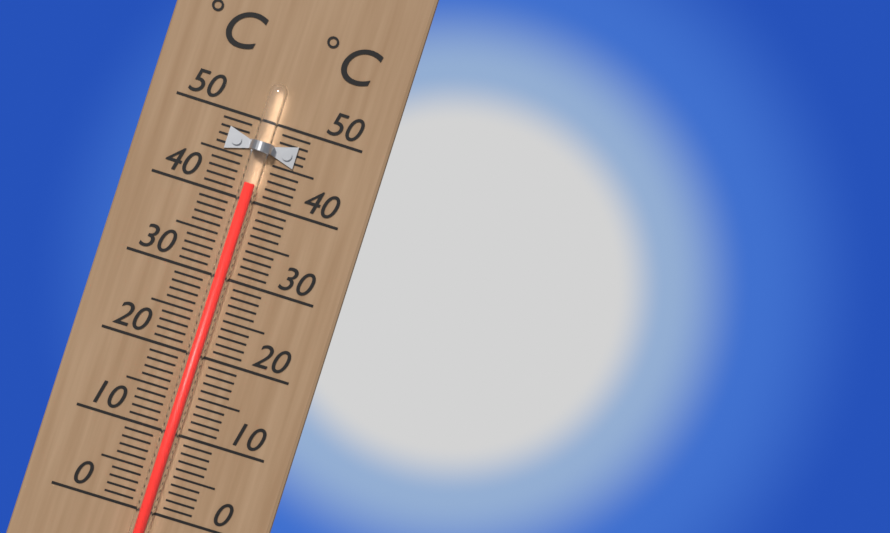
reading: 42 °C
